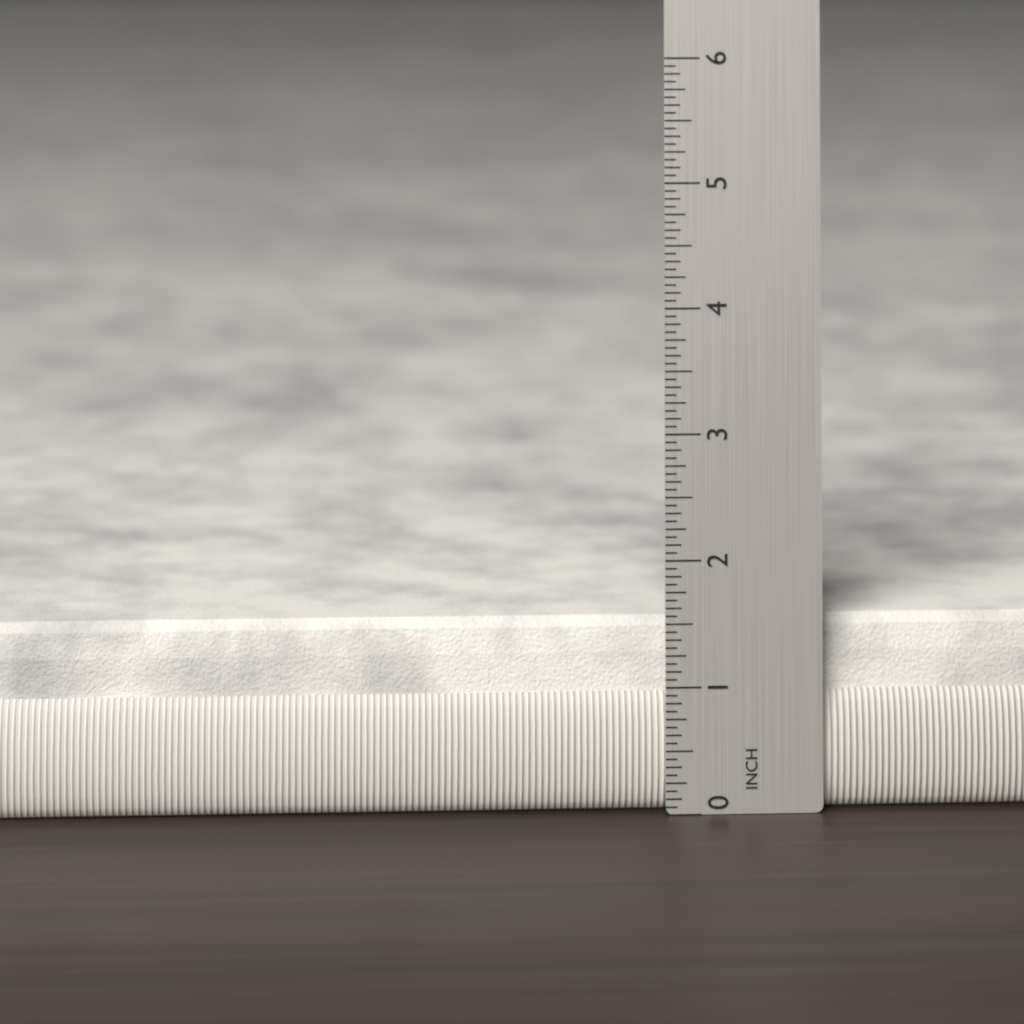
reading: 1.5000 in
